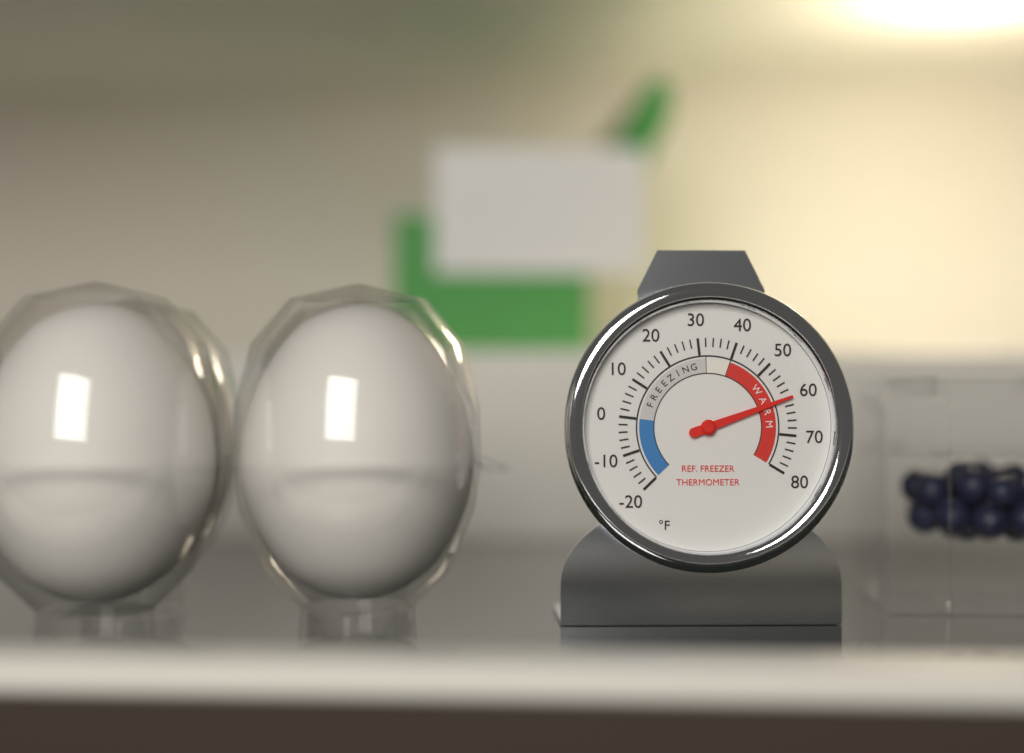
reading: 60 °F
